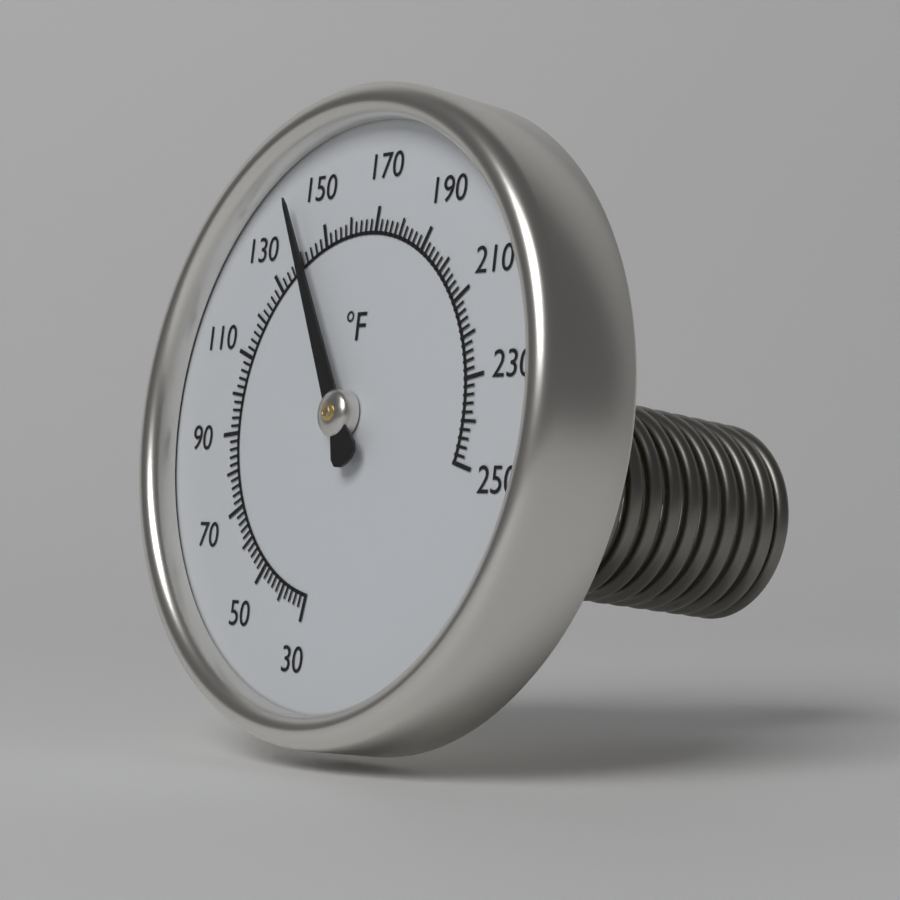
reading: 142 °F
